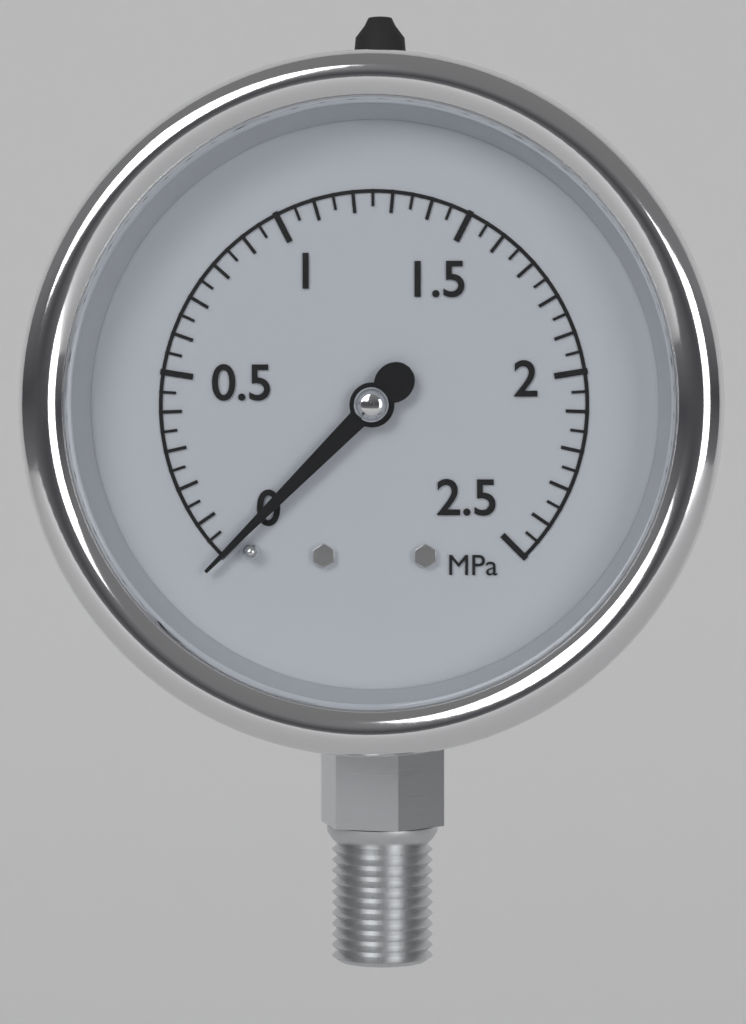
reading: 0.00 MPa
